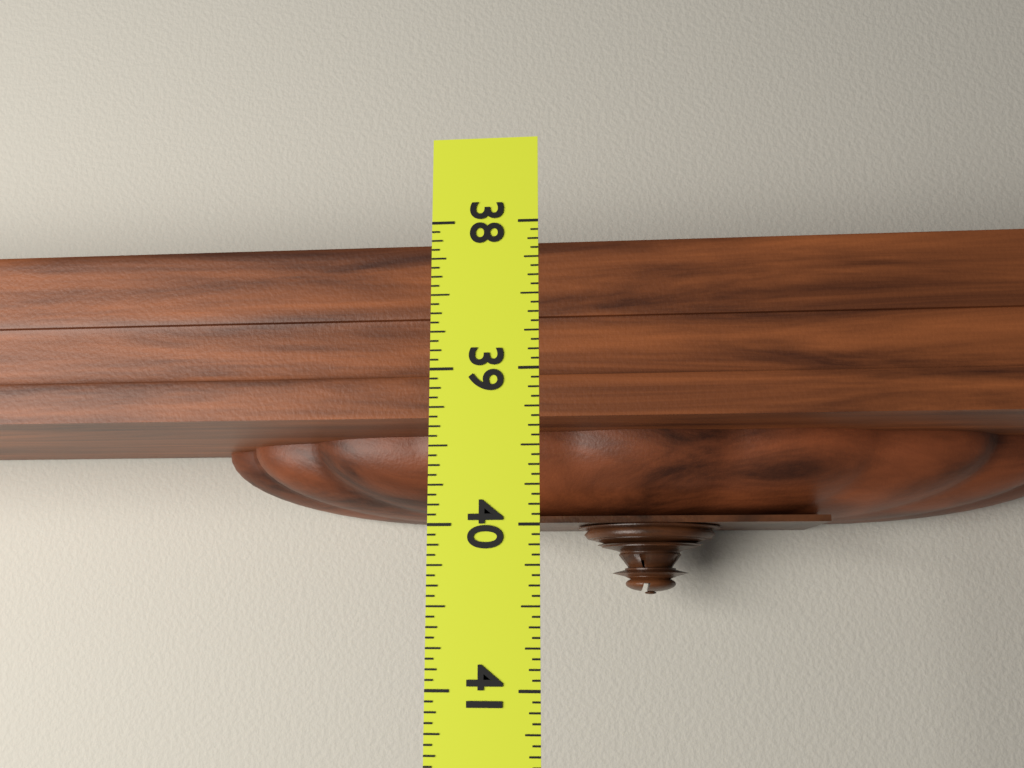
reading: 40.4375 (no unit)
